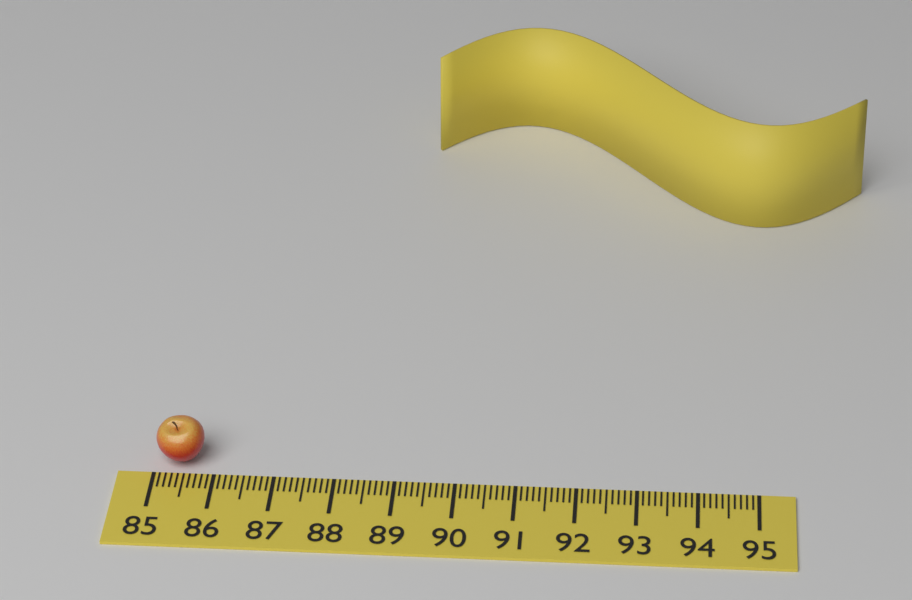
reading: 85.8 (no unit)
